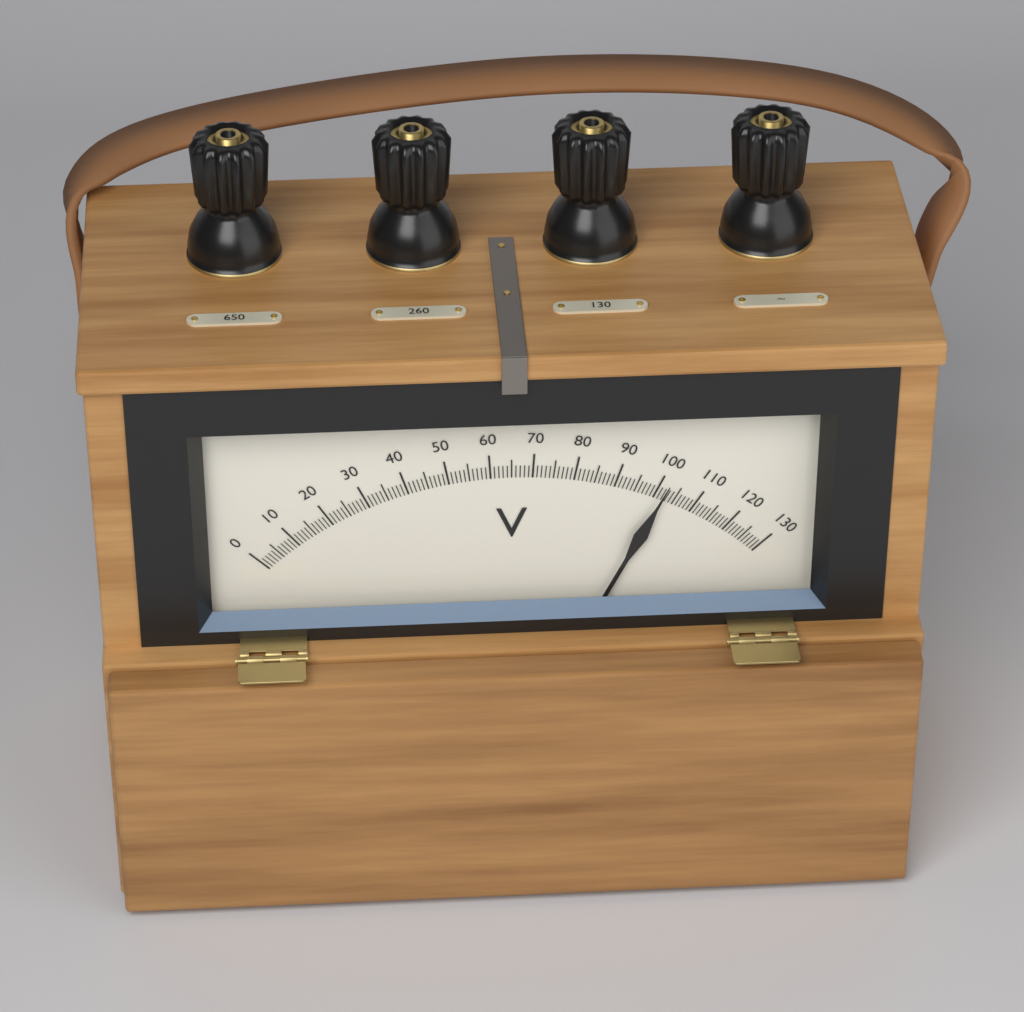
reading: 102 V
